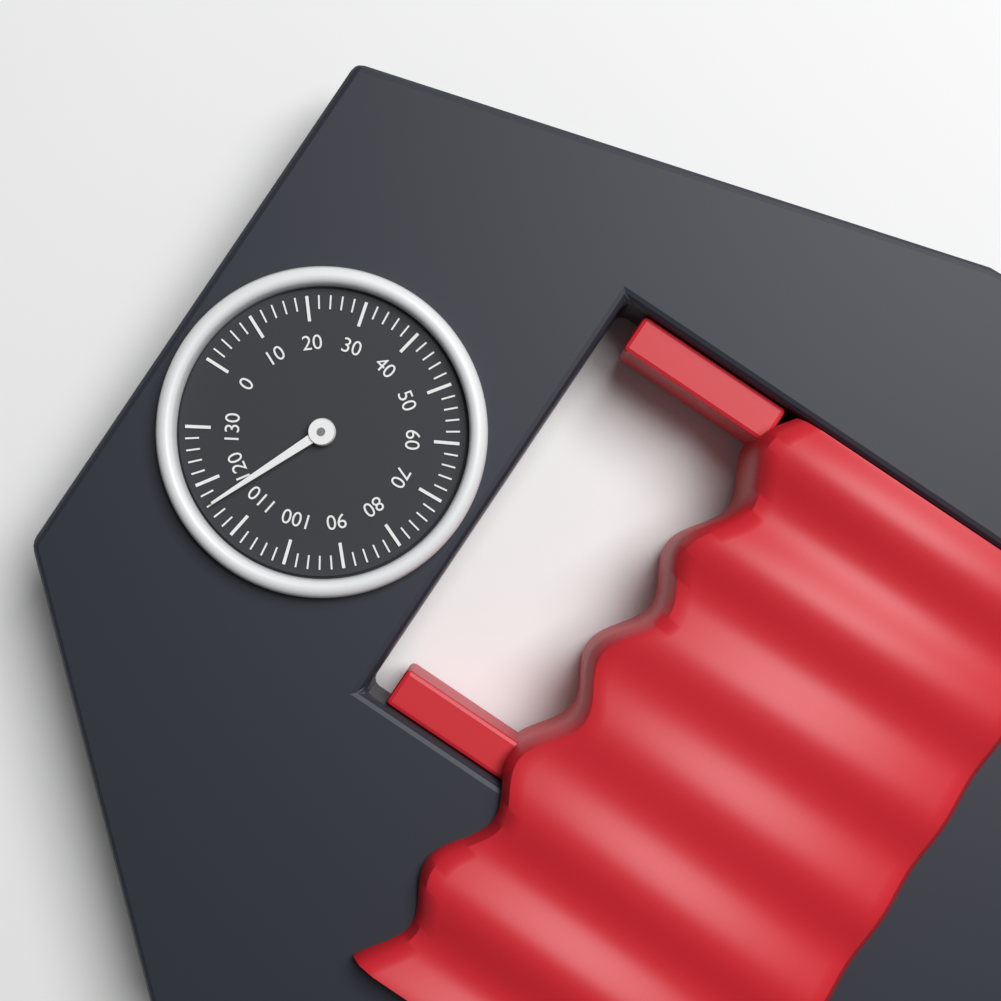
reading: 116 (no unit)
